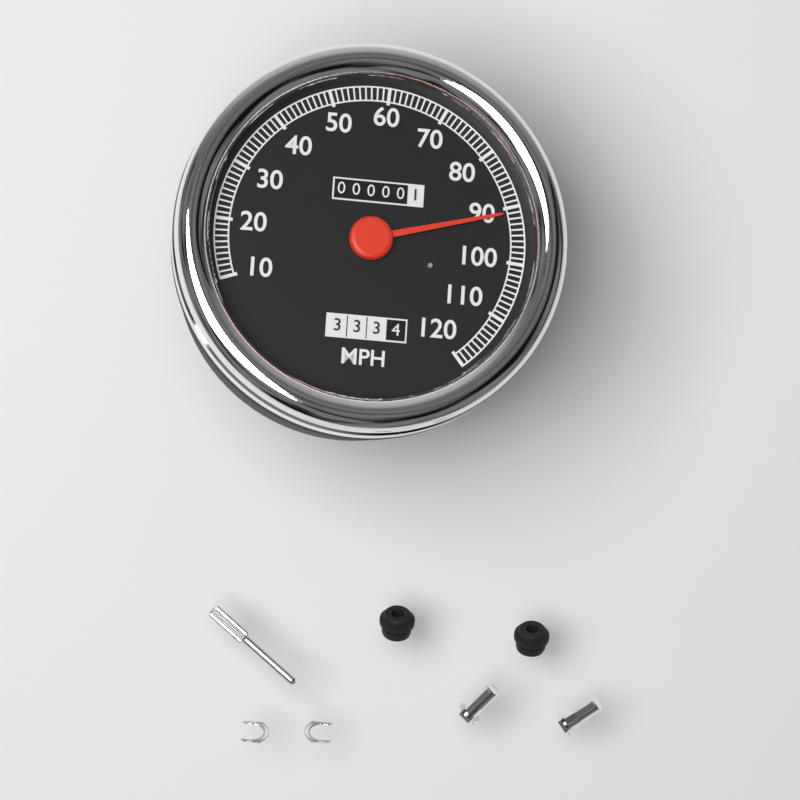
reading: 91 MPH
